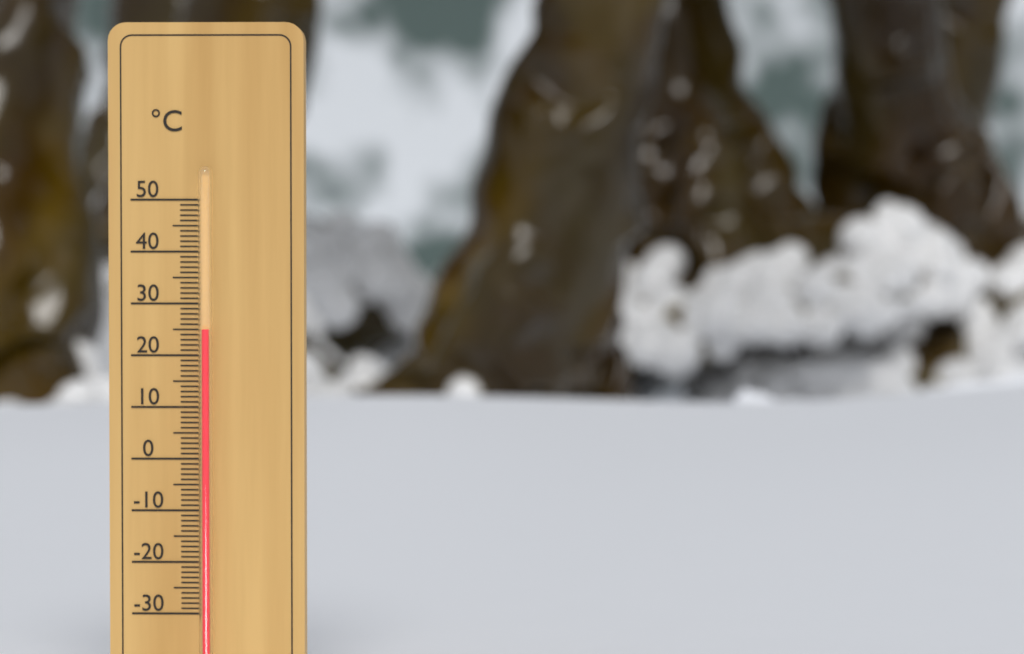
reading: 25 °C
